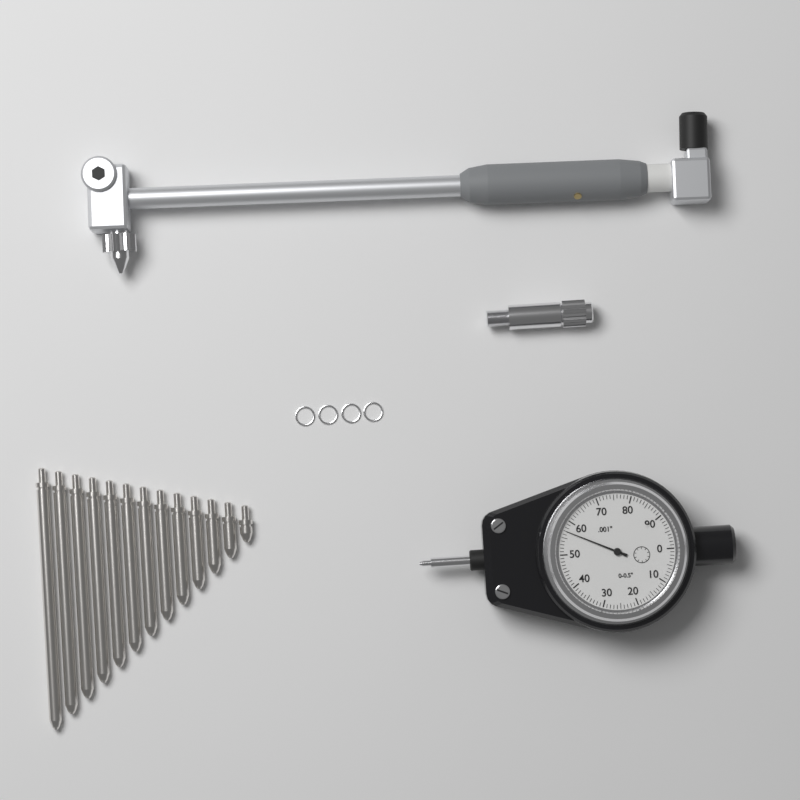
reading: 0.057 in
